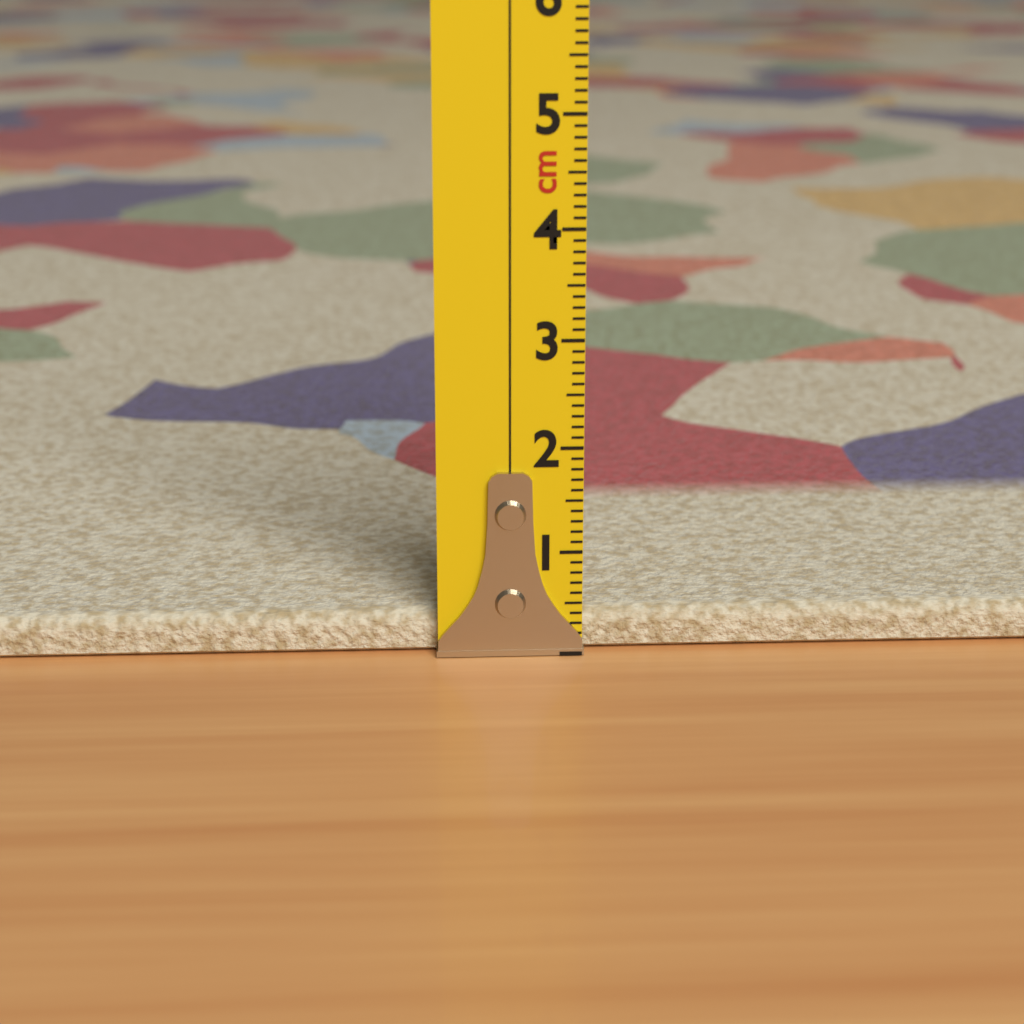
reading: 0.4 cm
